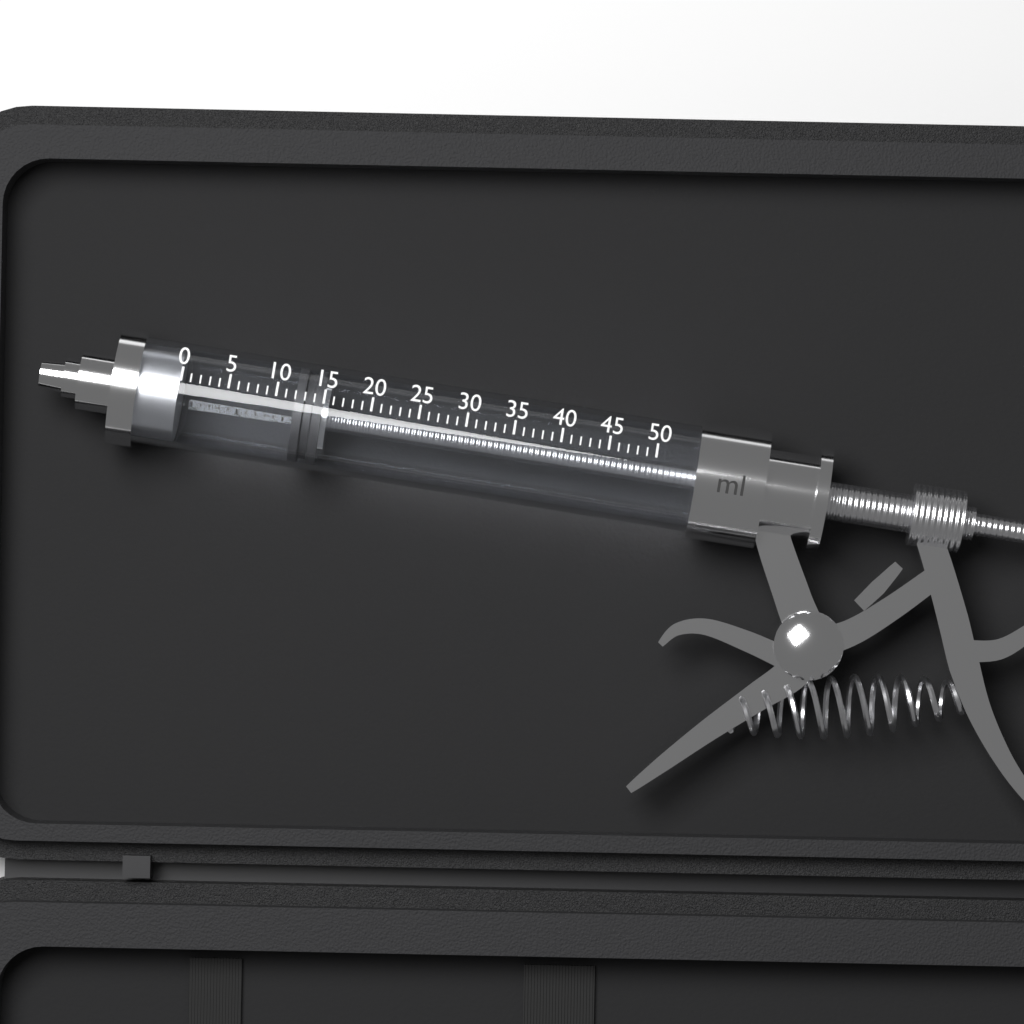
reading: 12 ml
